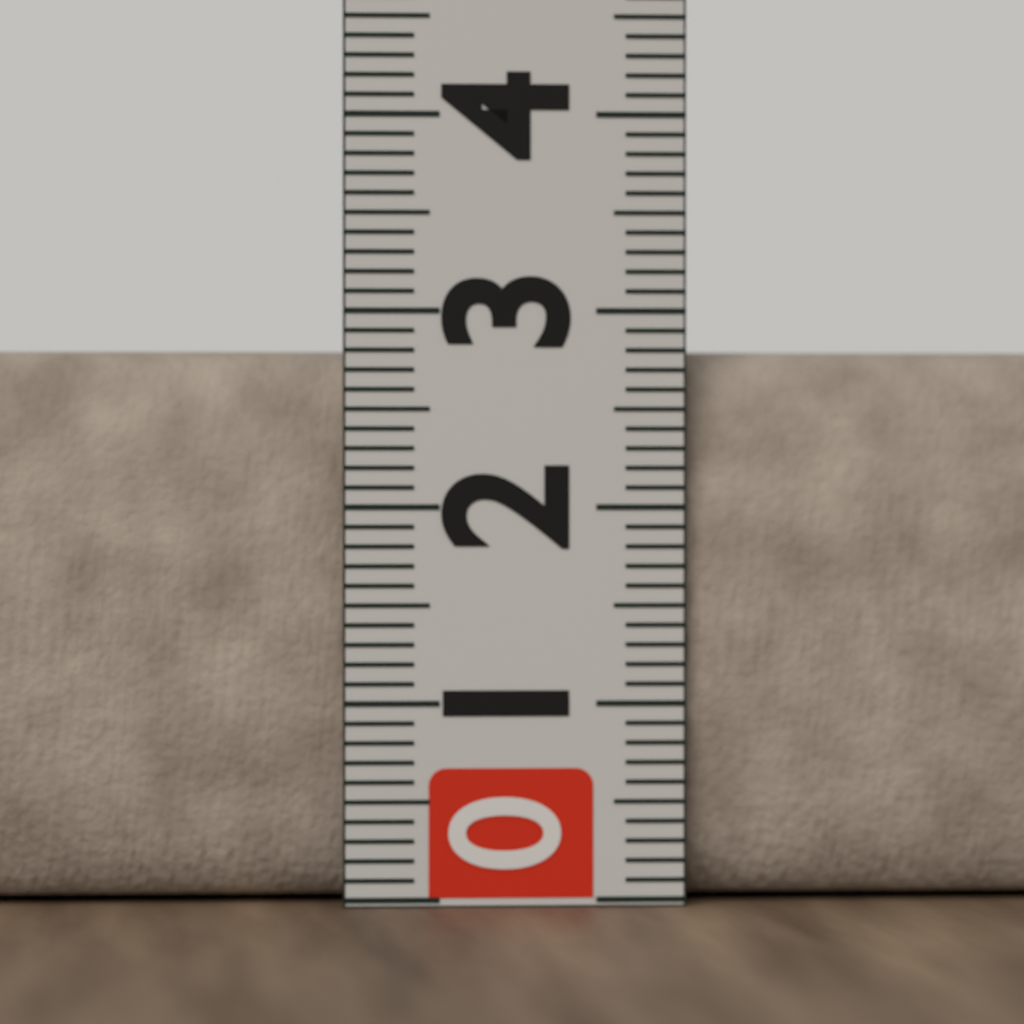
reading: 2.8 (no unit)
